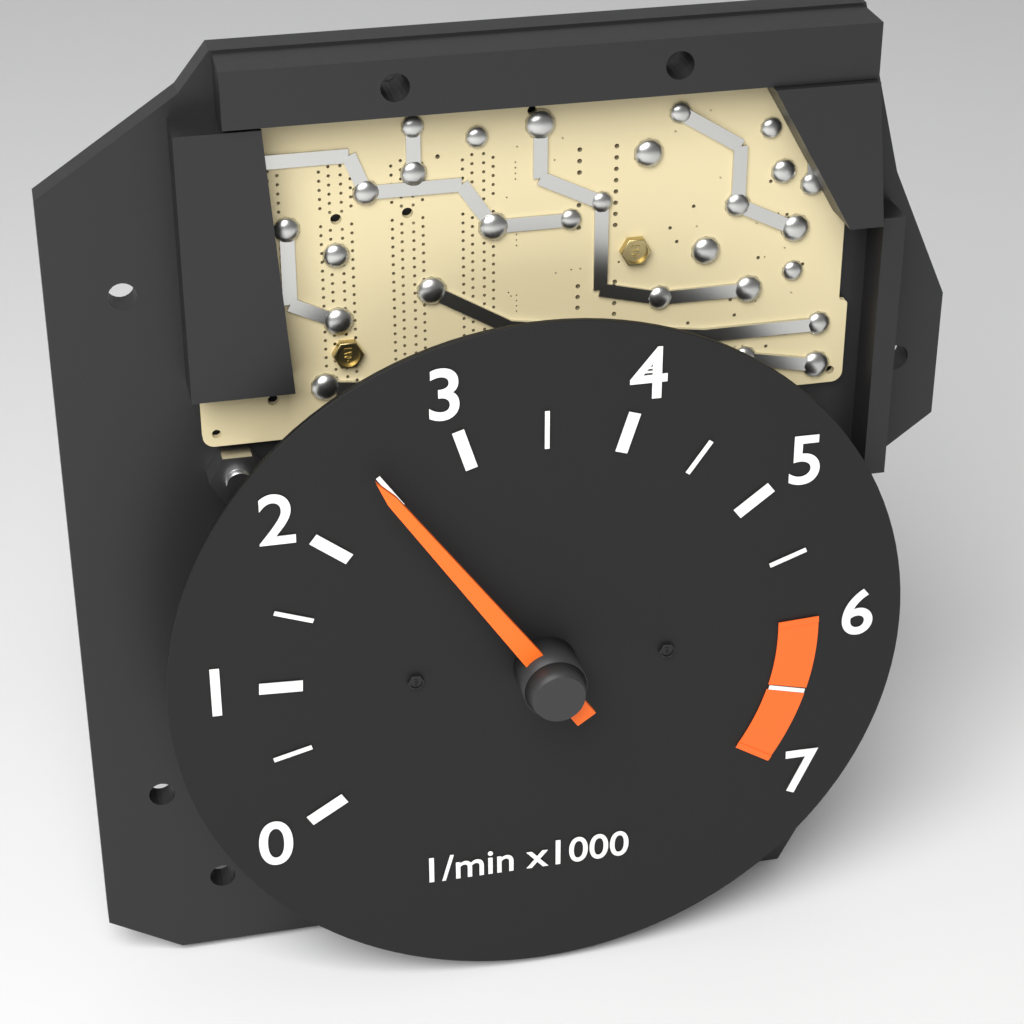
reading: 2500 1/min
